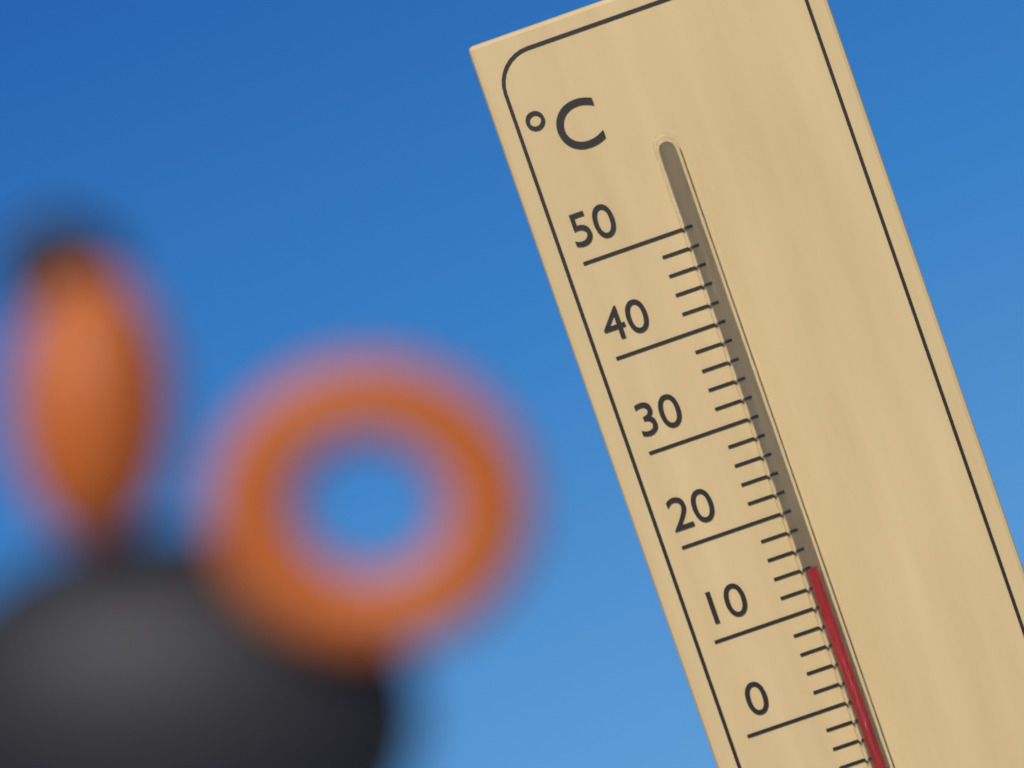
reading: 14 °C
